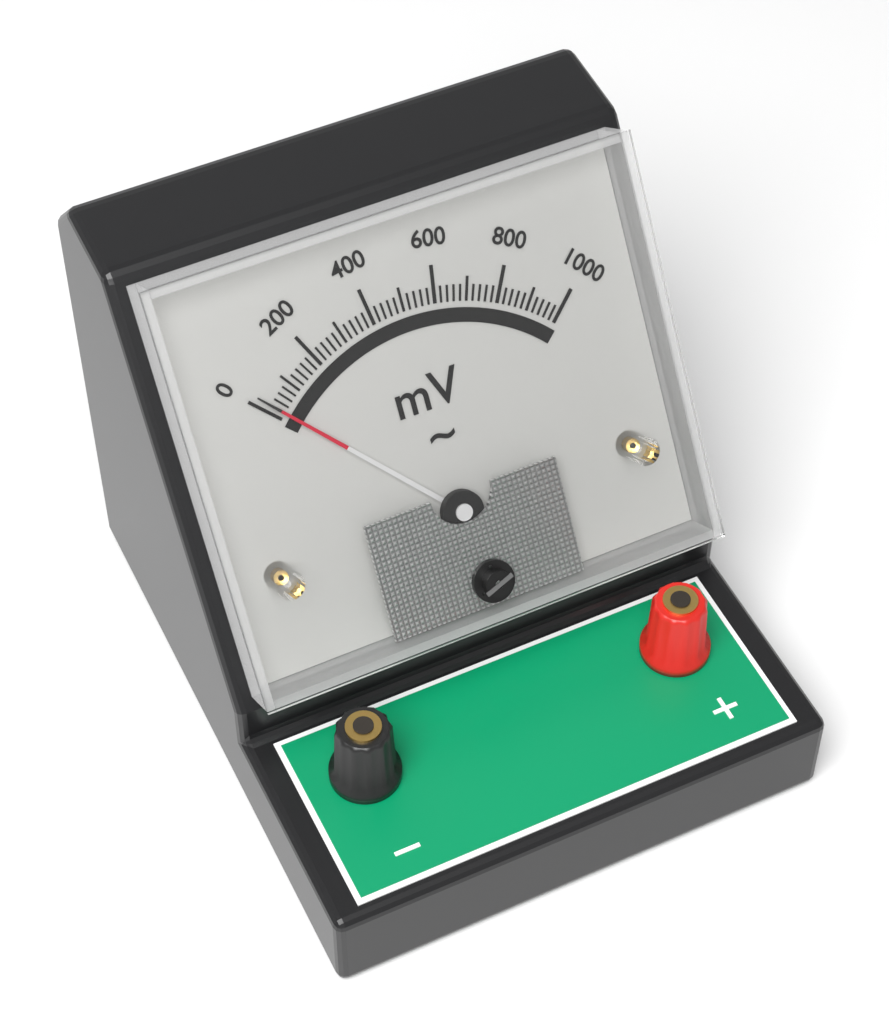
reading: 20 mV
